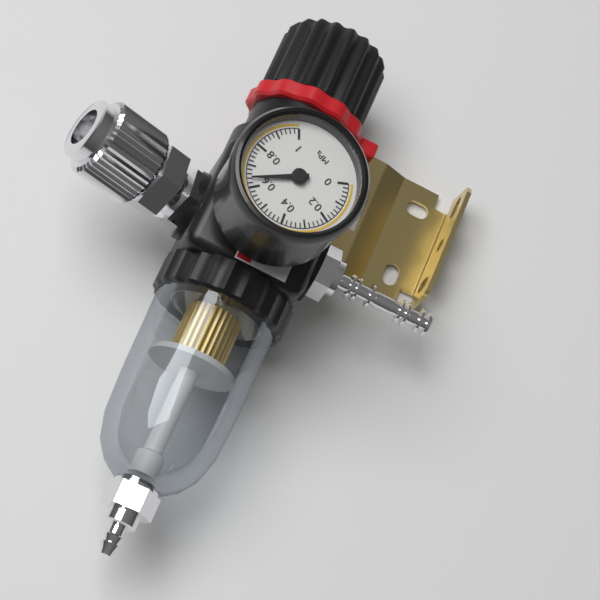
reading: 0.64 MPa
